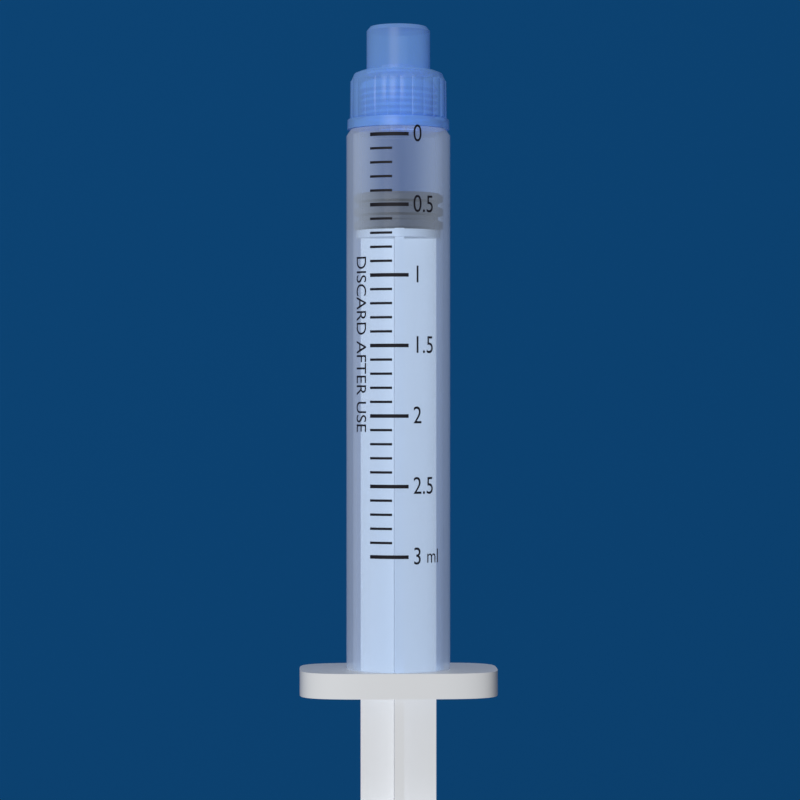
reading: 0.4 ml
